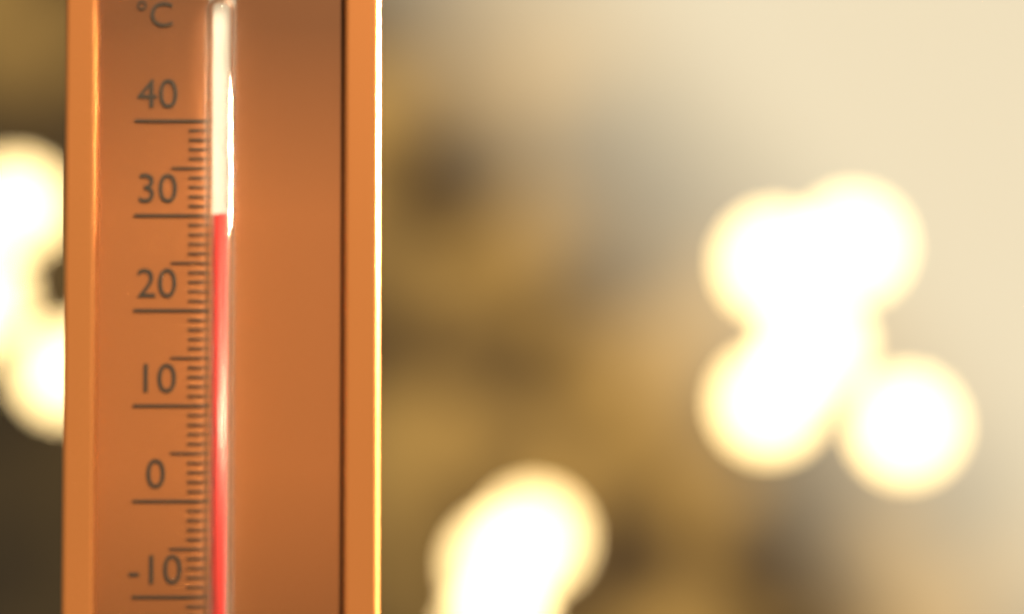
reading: 30 °C
